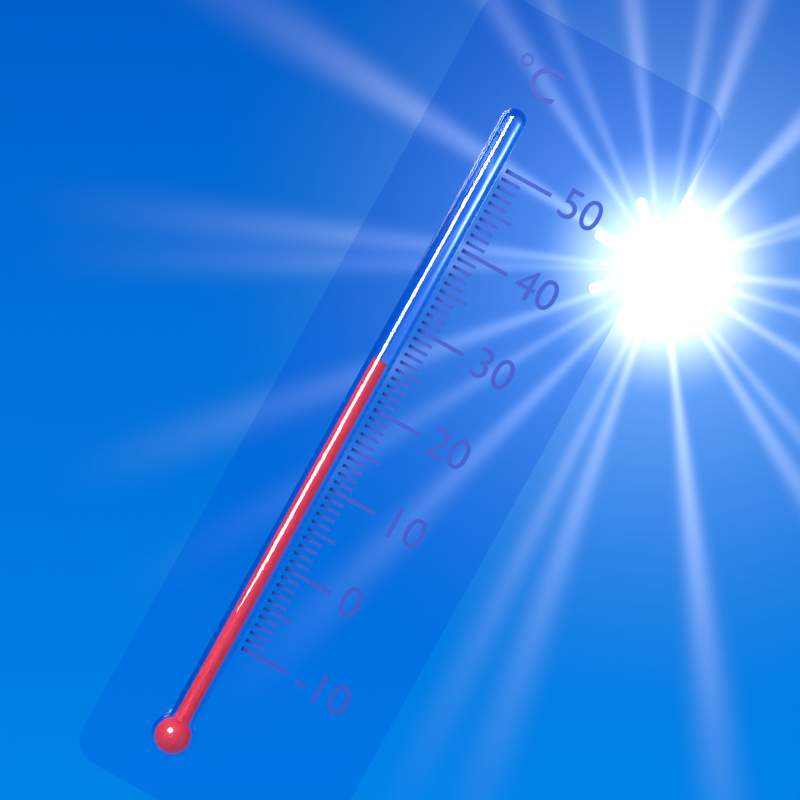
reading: 25 °C
